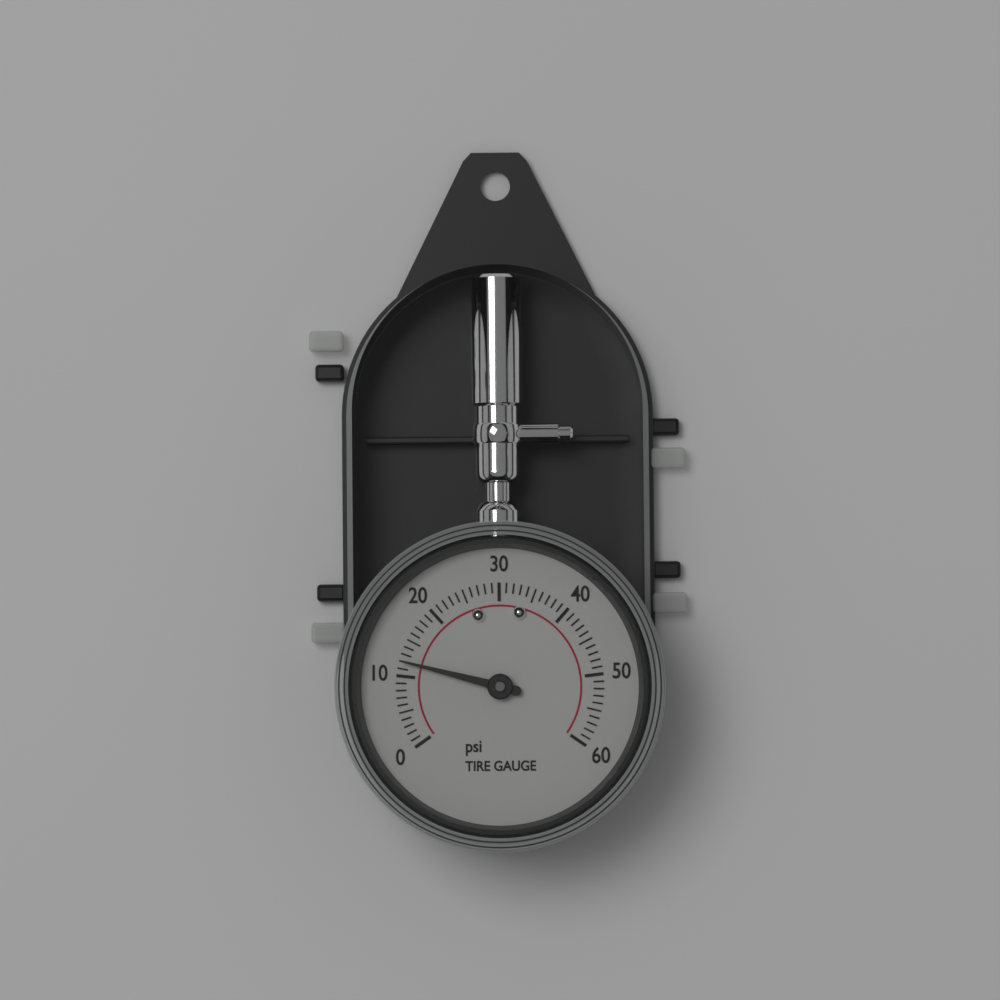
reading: 12 psi
